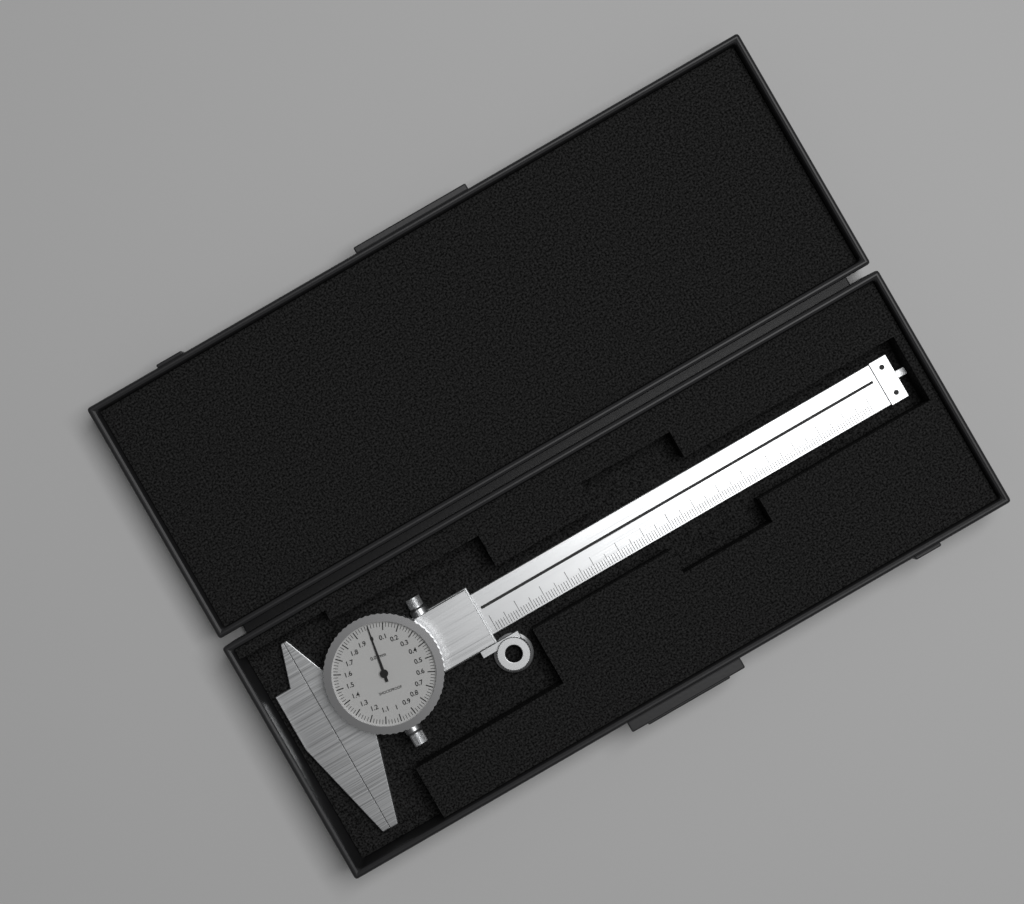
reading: 0.00 mm
